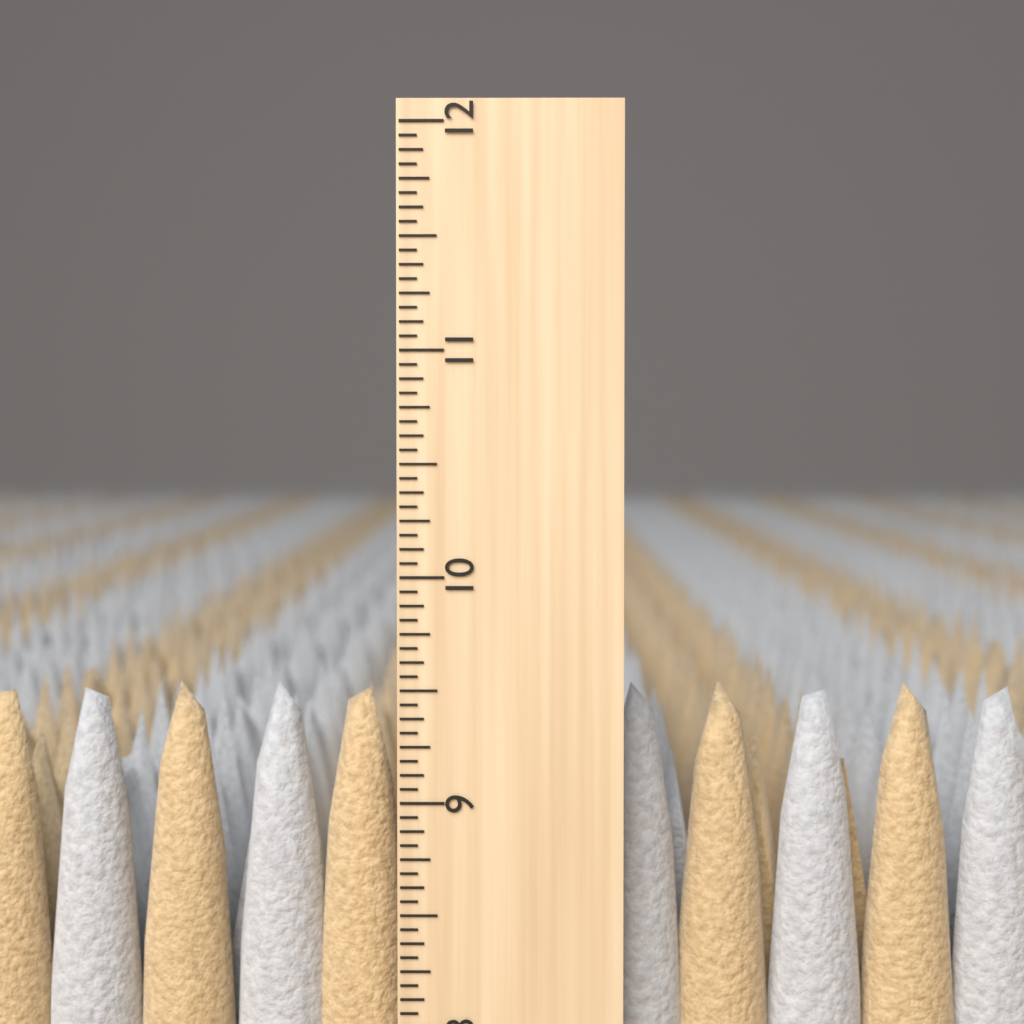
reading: 9.5000 inch
